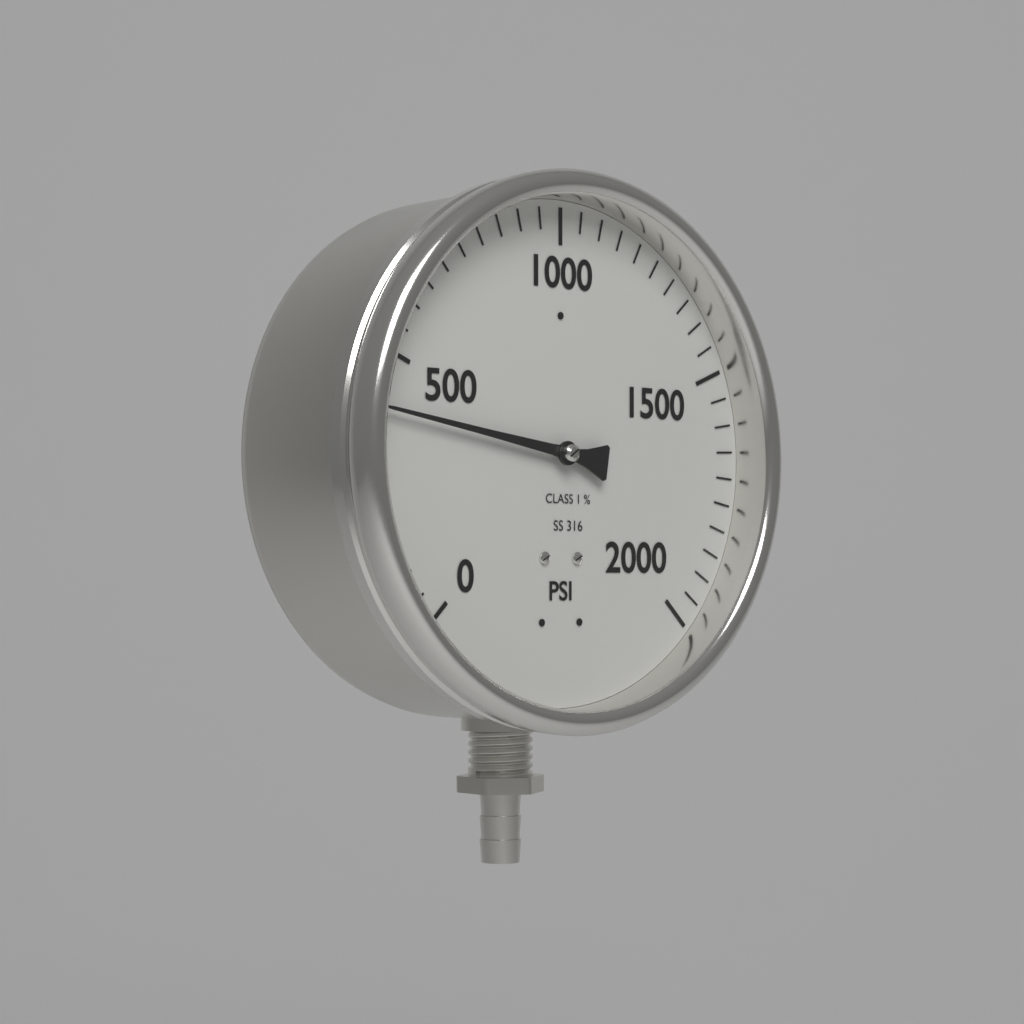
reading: 400 psi
